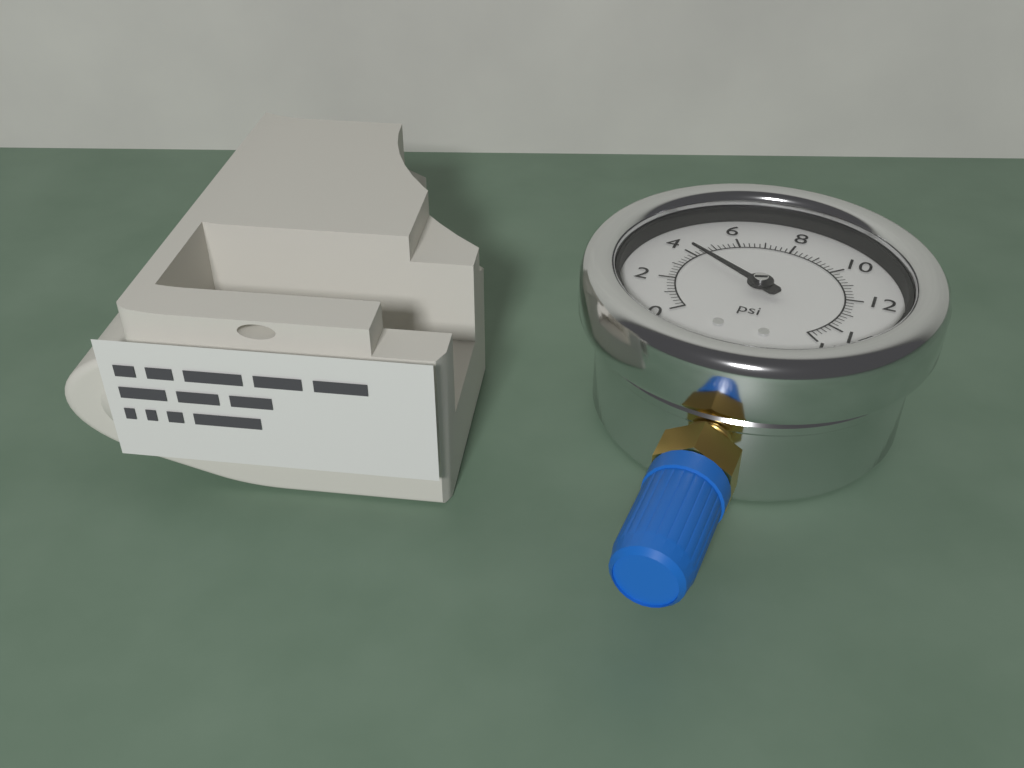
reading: 4.2 psi
